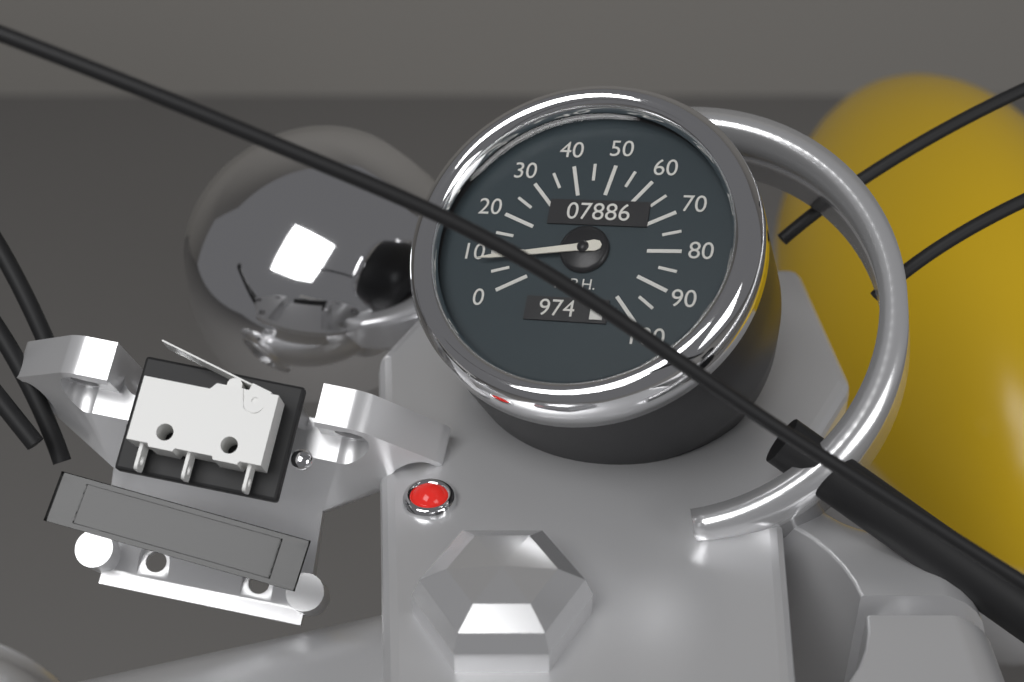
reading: 8 mph
